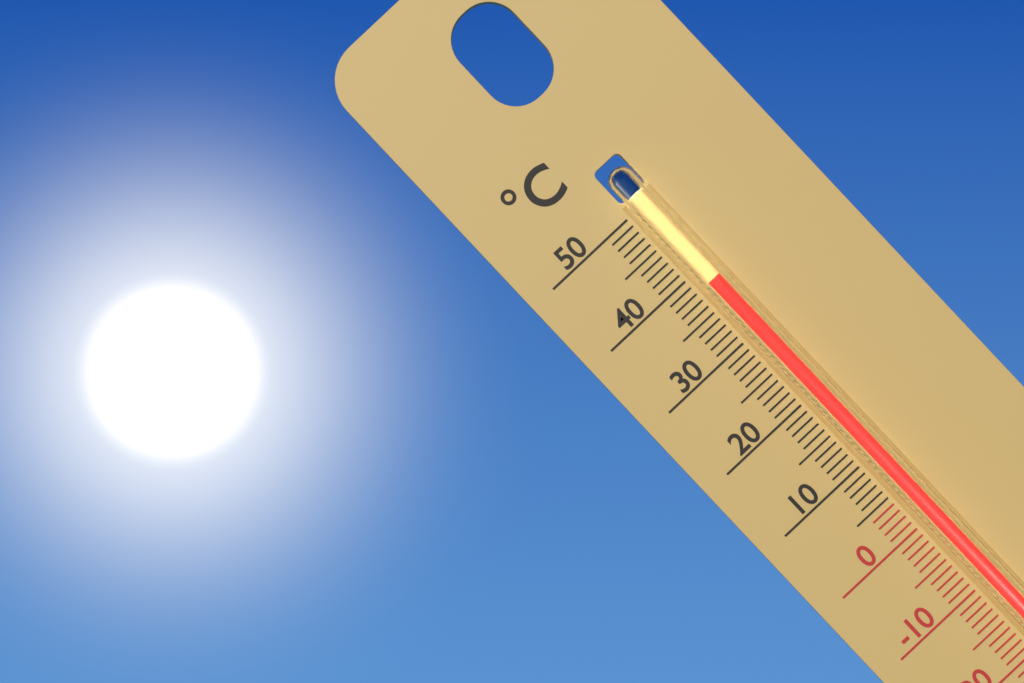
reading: 38 °C
